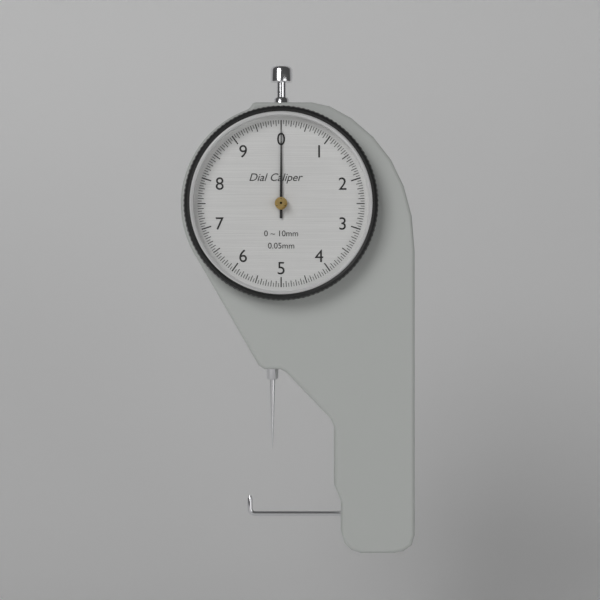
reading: 0.00 mm
